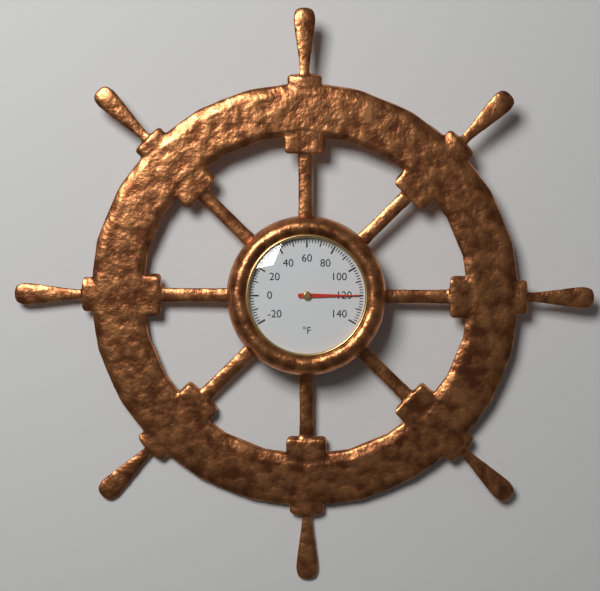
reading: 120 °F
